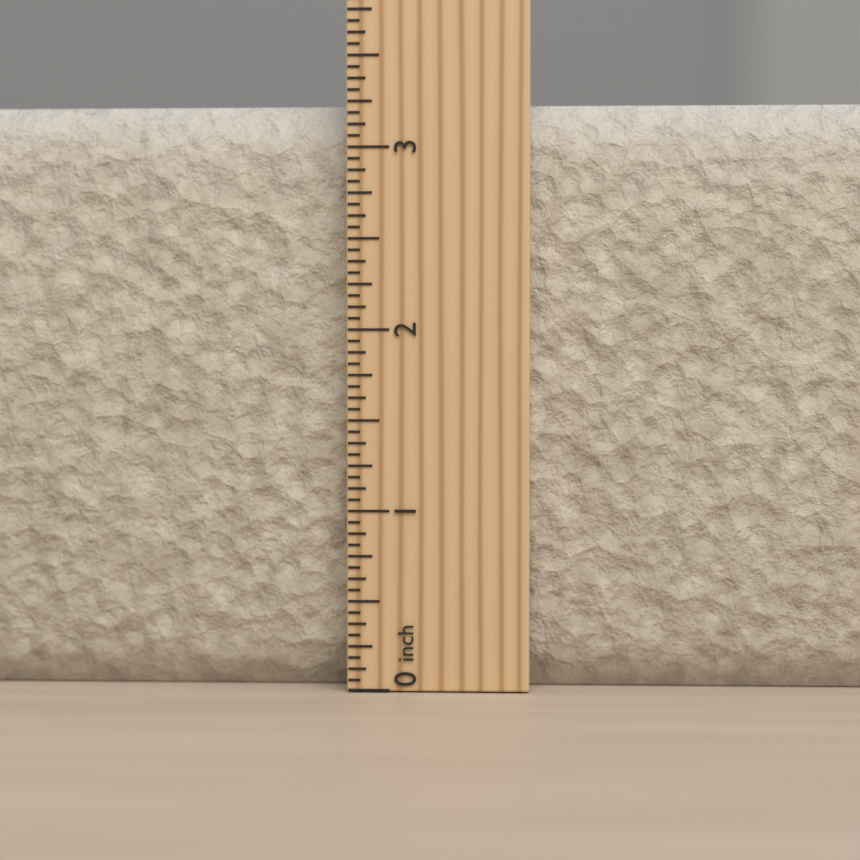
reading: 3.2500 inch
